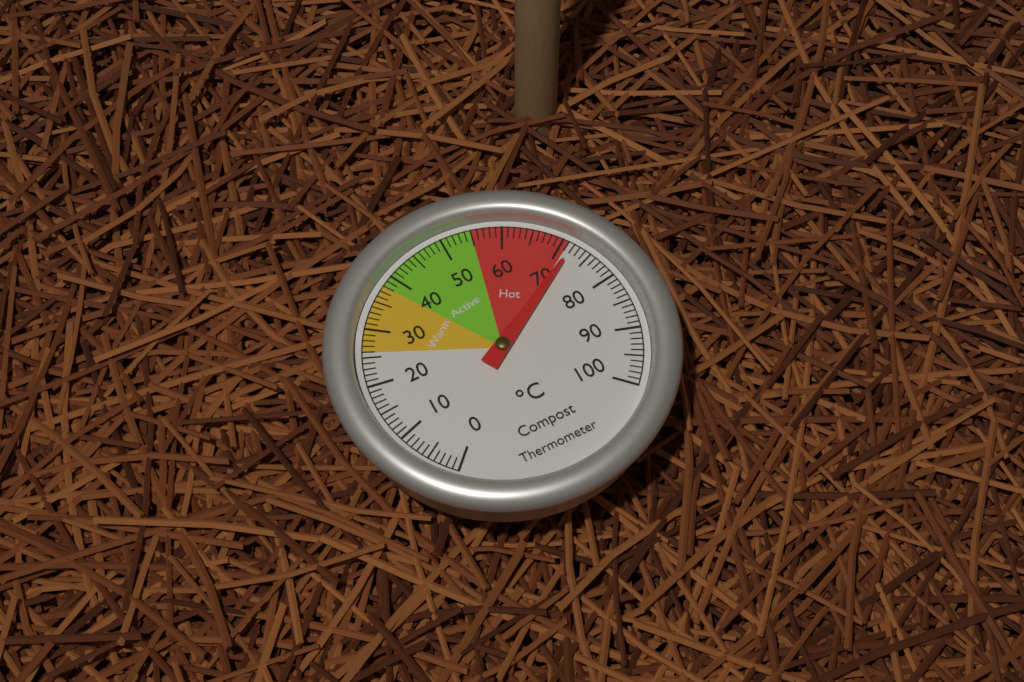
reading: 72 °C
